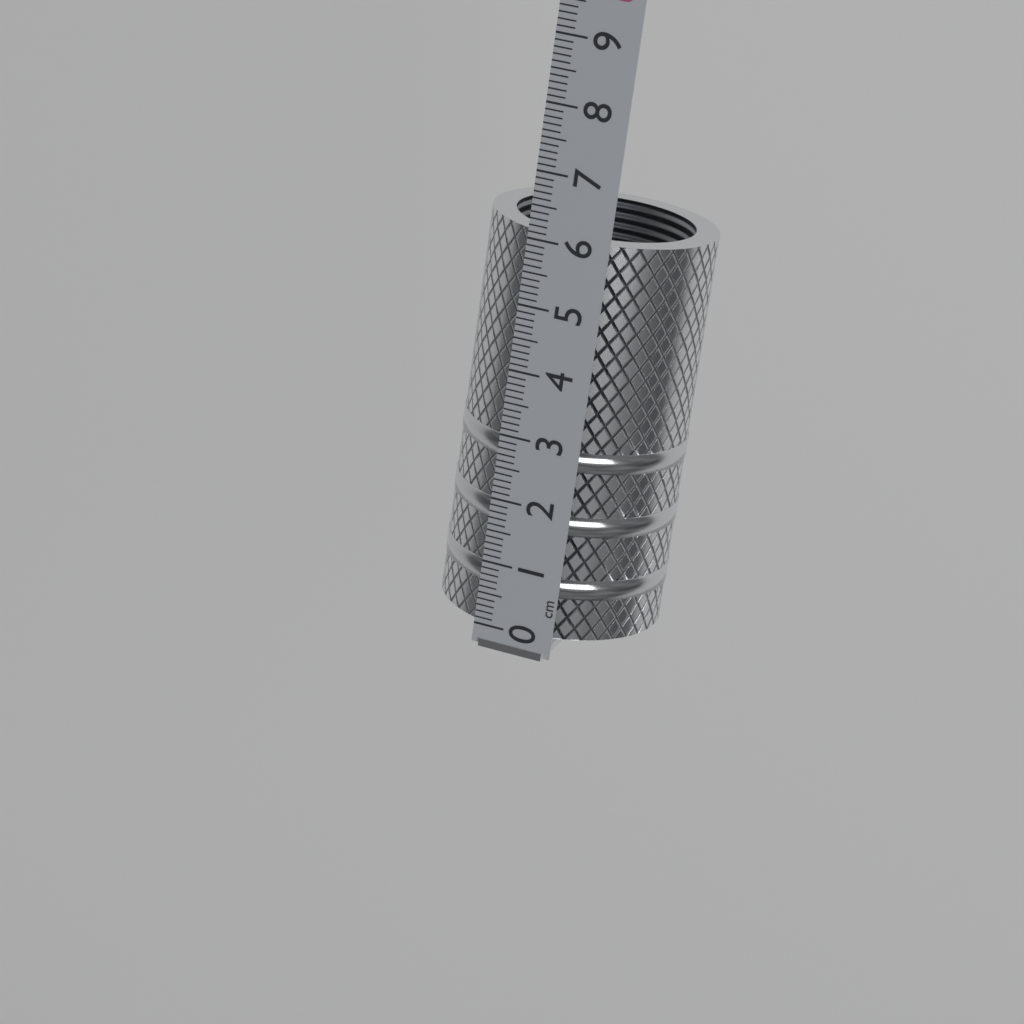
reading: 6.1 cm
